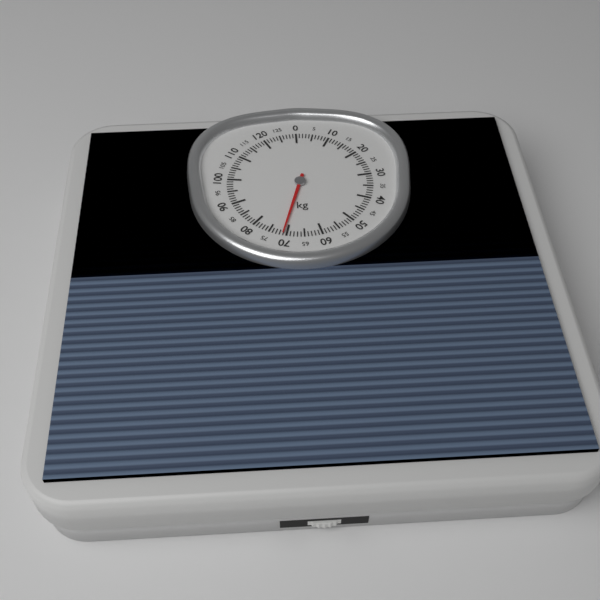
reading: 71 kg
